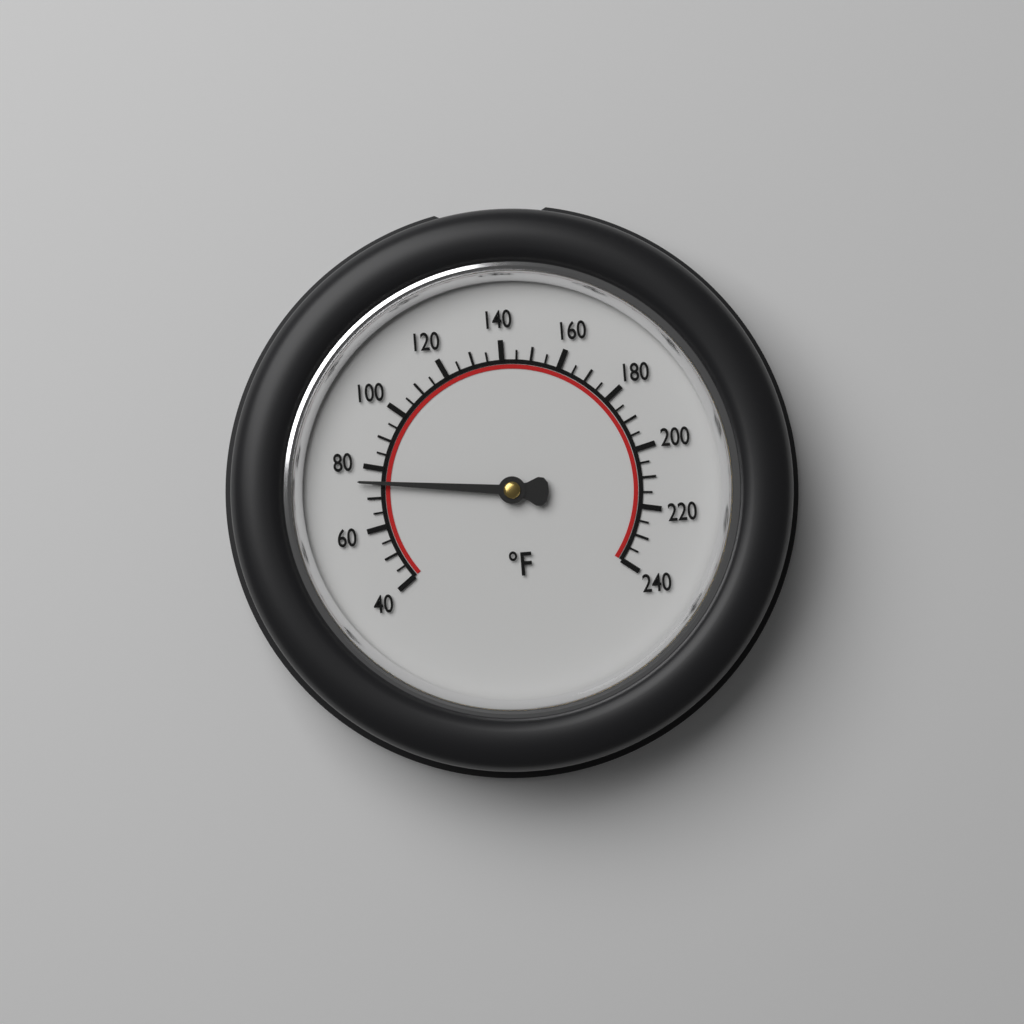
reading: 75 °F
